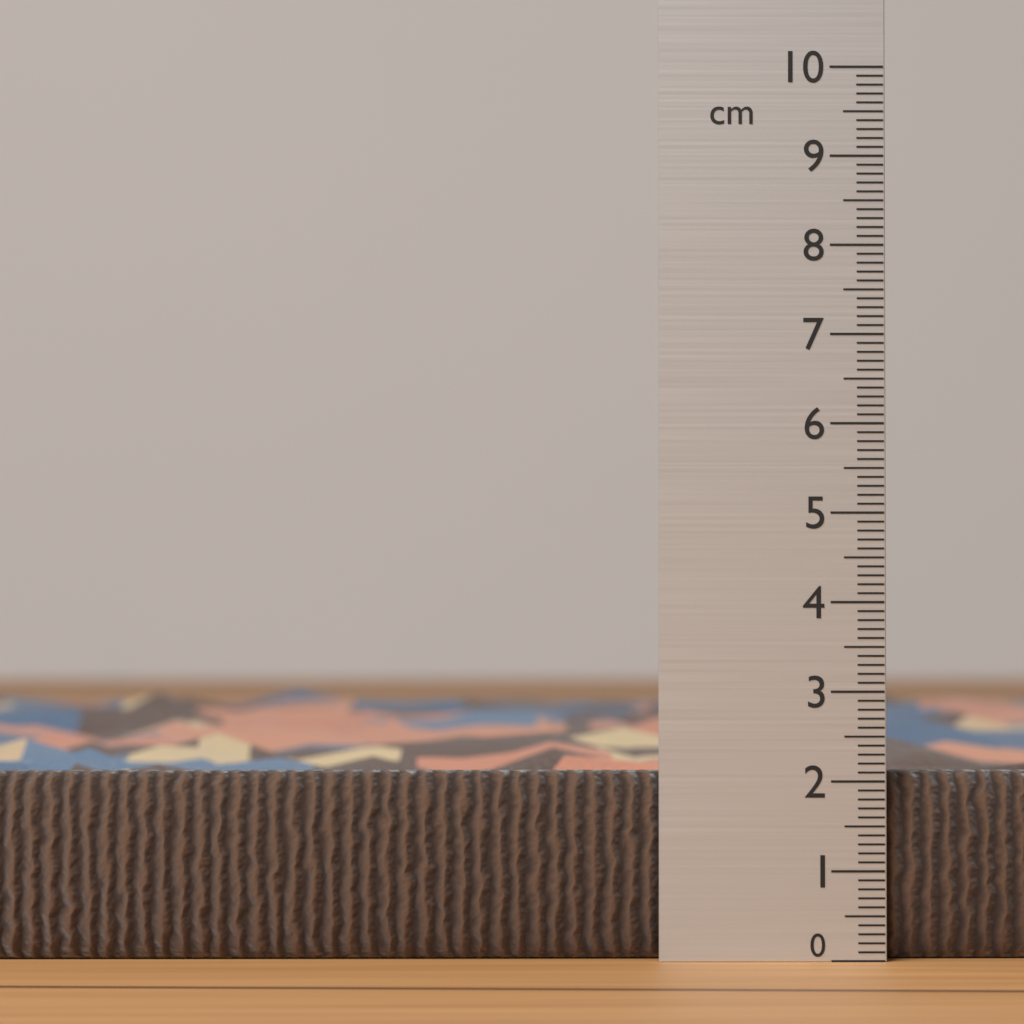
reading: 2.1 cm
